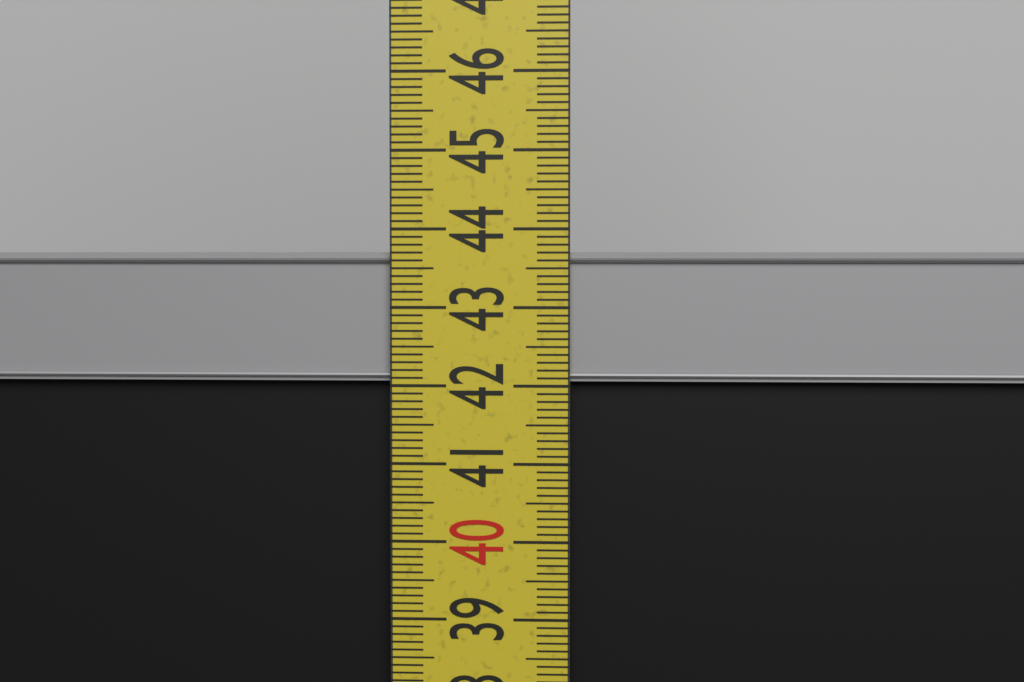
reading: 43.7 cm
